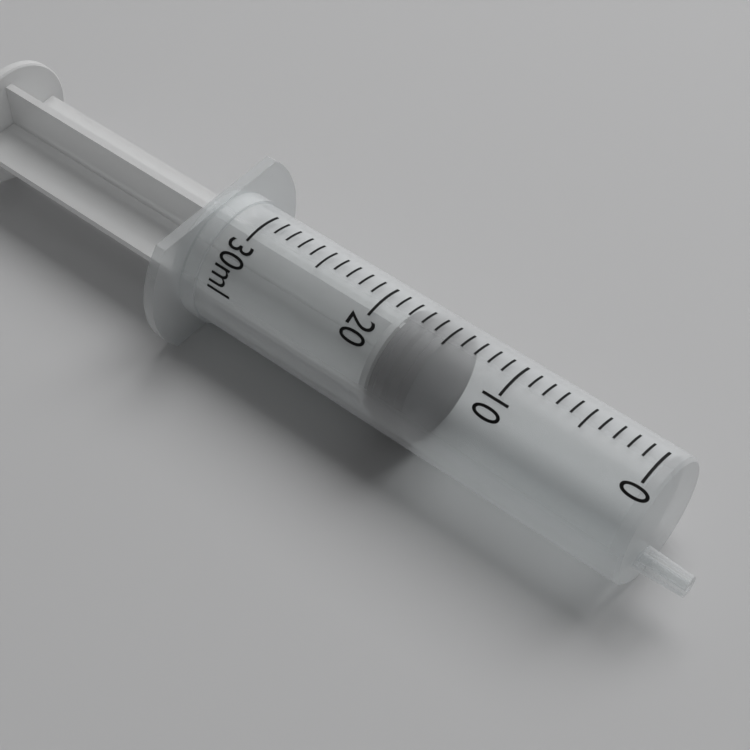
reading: 15 ml
